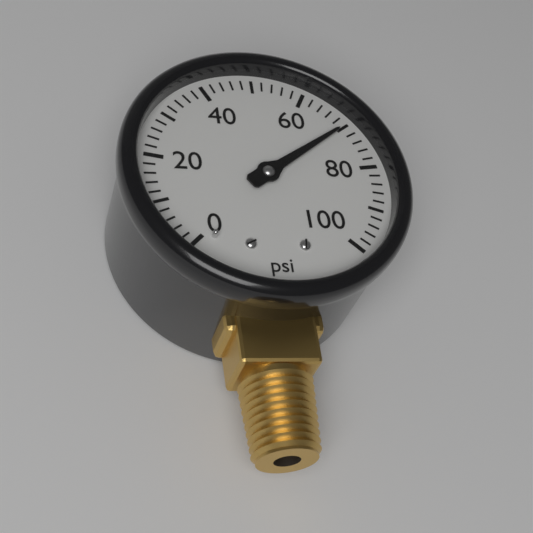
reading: 70 psi
